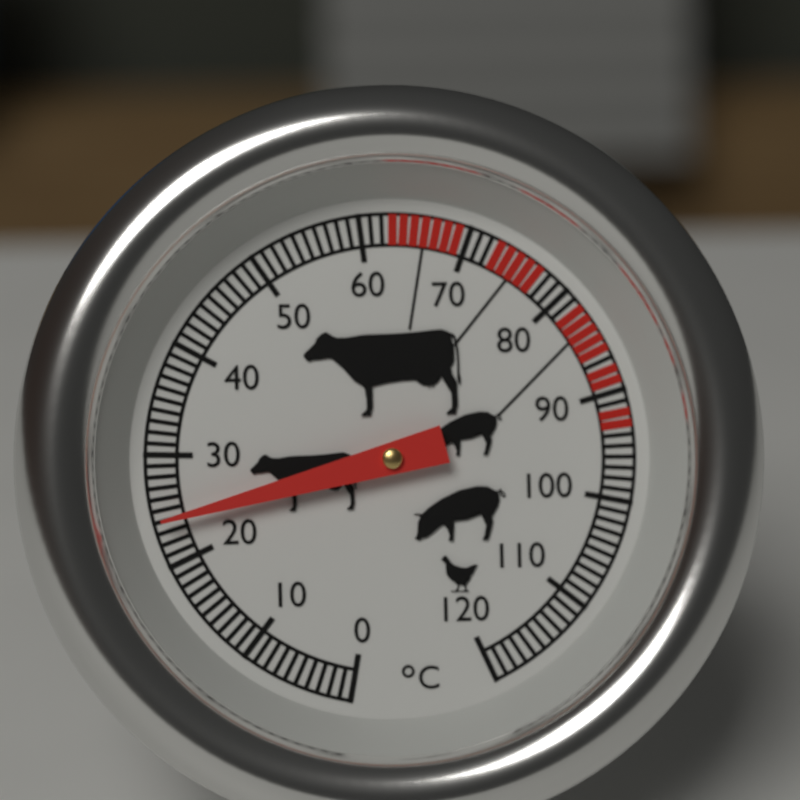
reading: 24 °C
